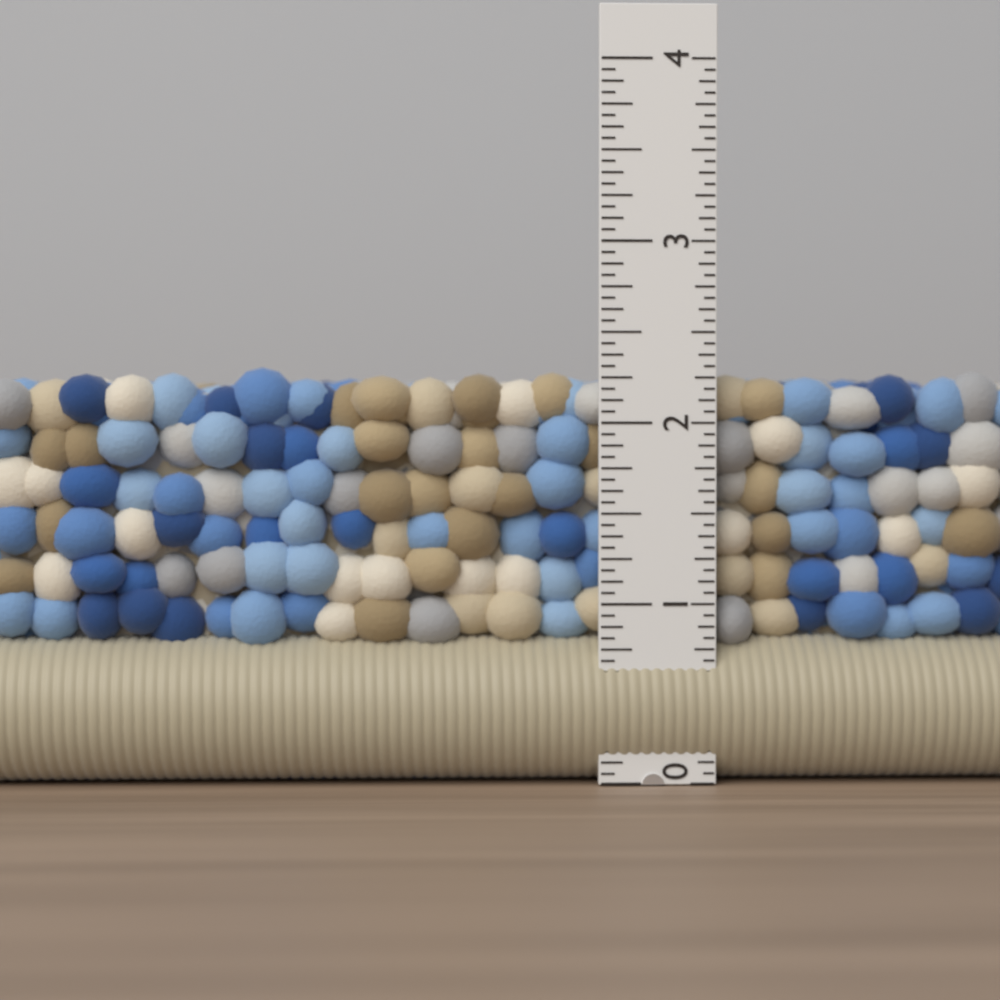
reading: 2.3125 in
